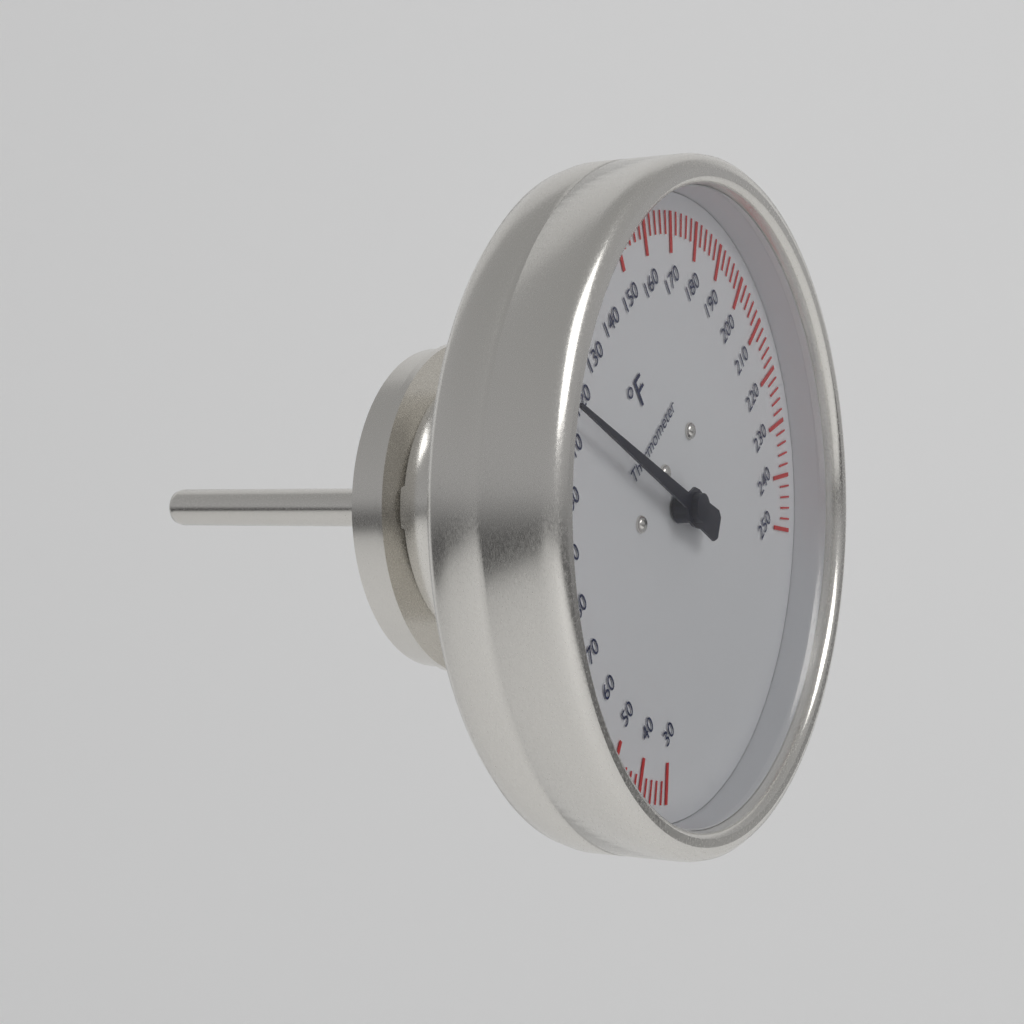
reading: 116 °F
